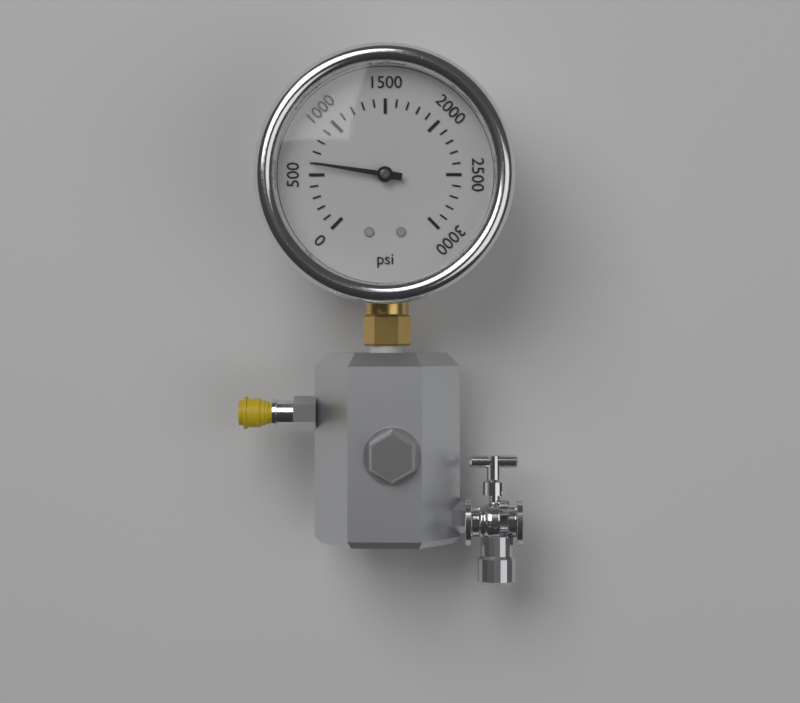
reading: 600 psi
